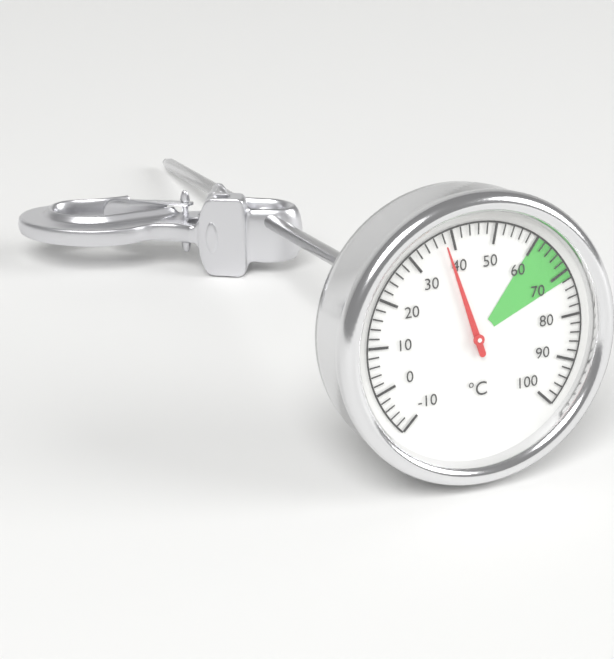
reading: 38 °C
